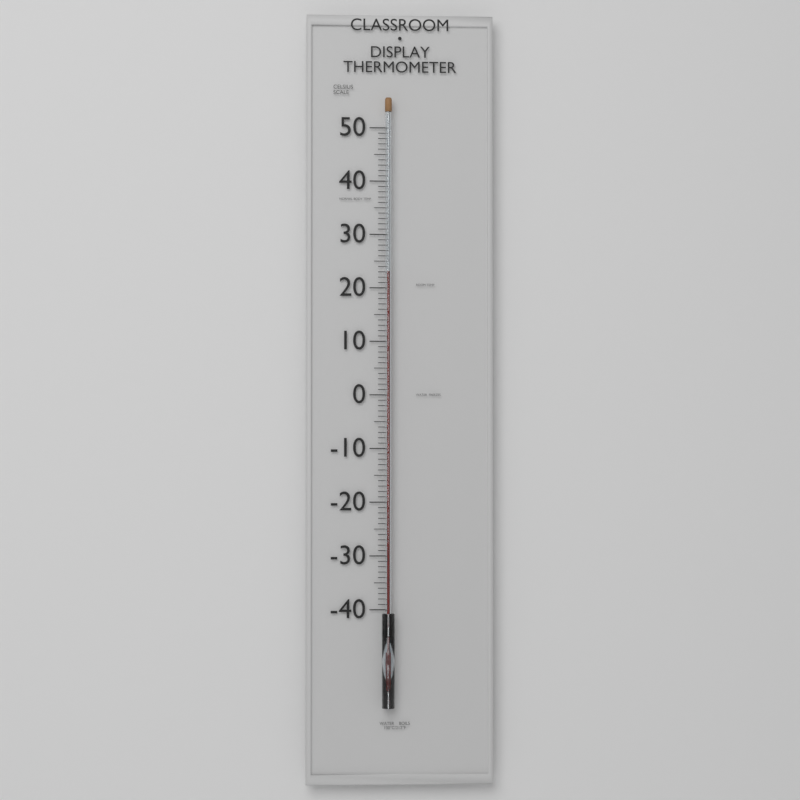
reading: 23 °C
